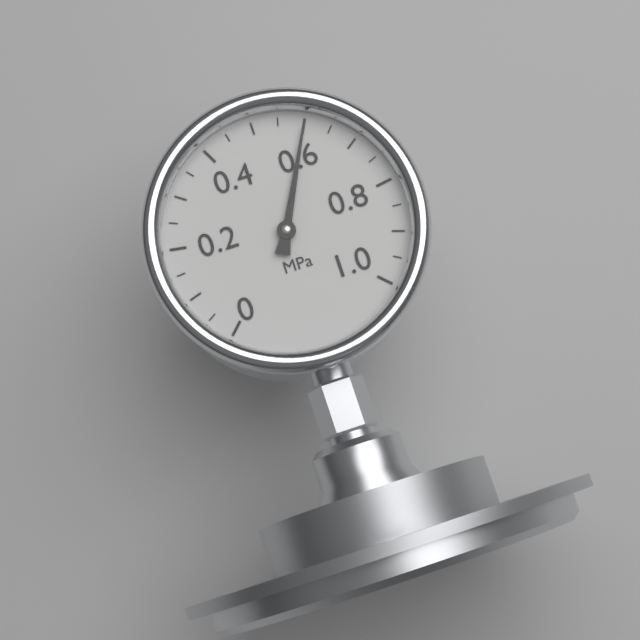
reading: 0.60 MPa
